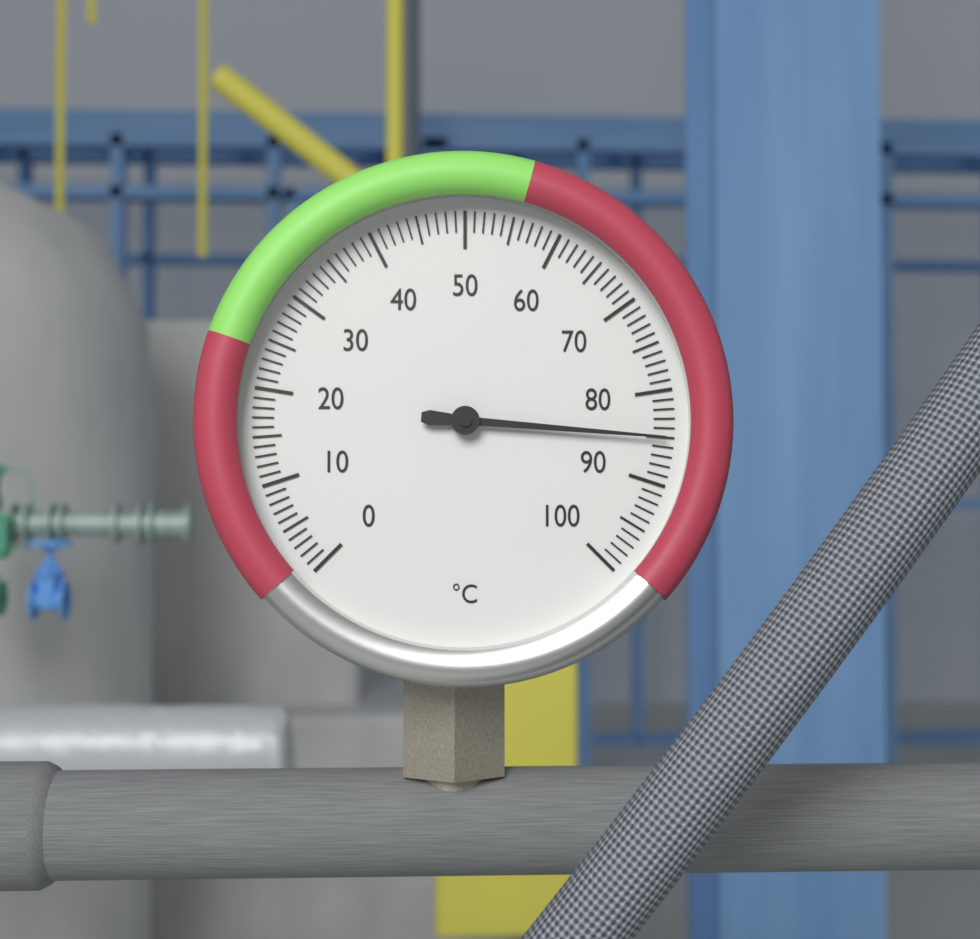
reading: 85 °C
